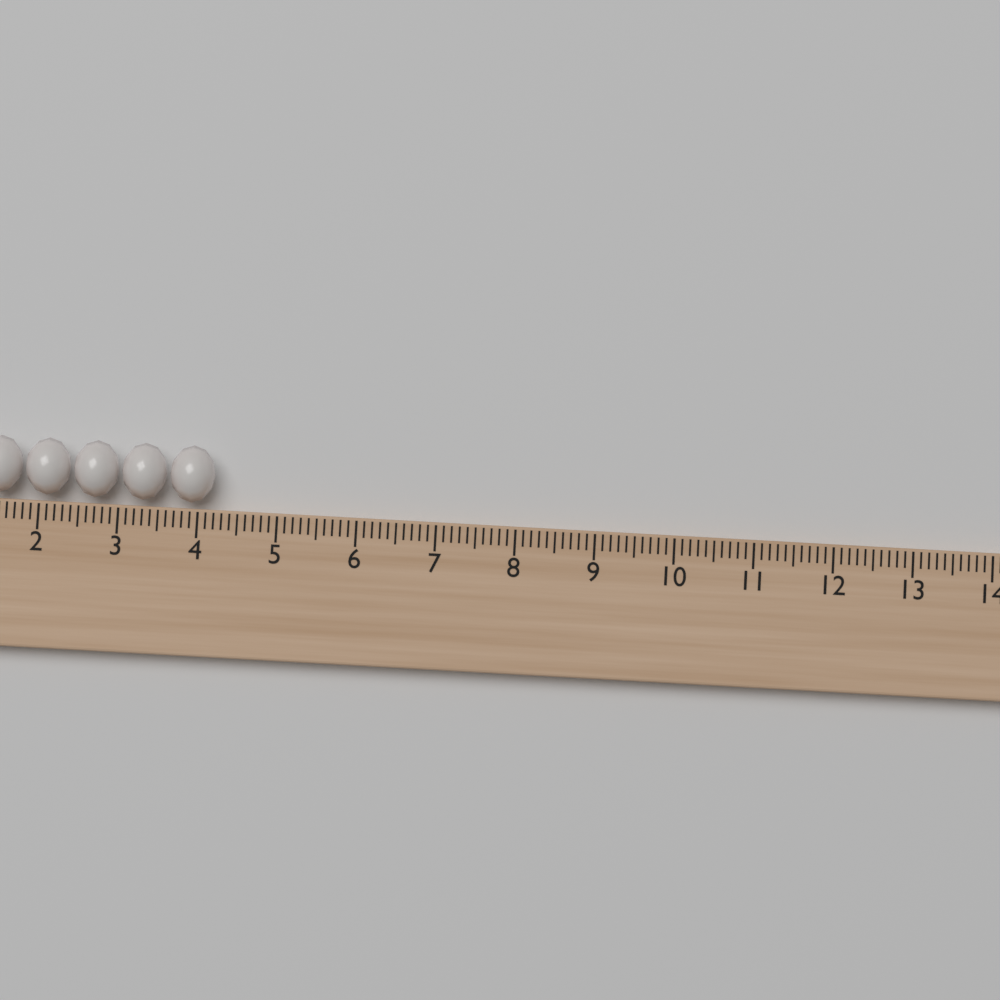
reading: 4.2 (no unit)
